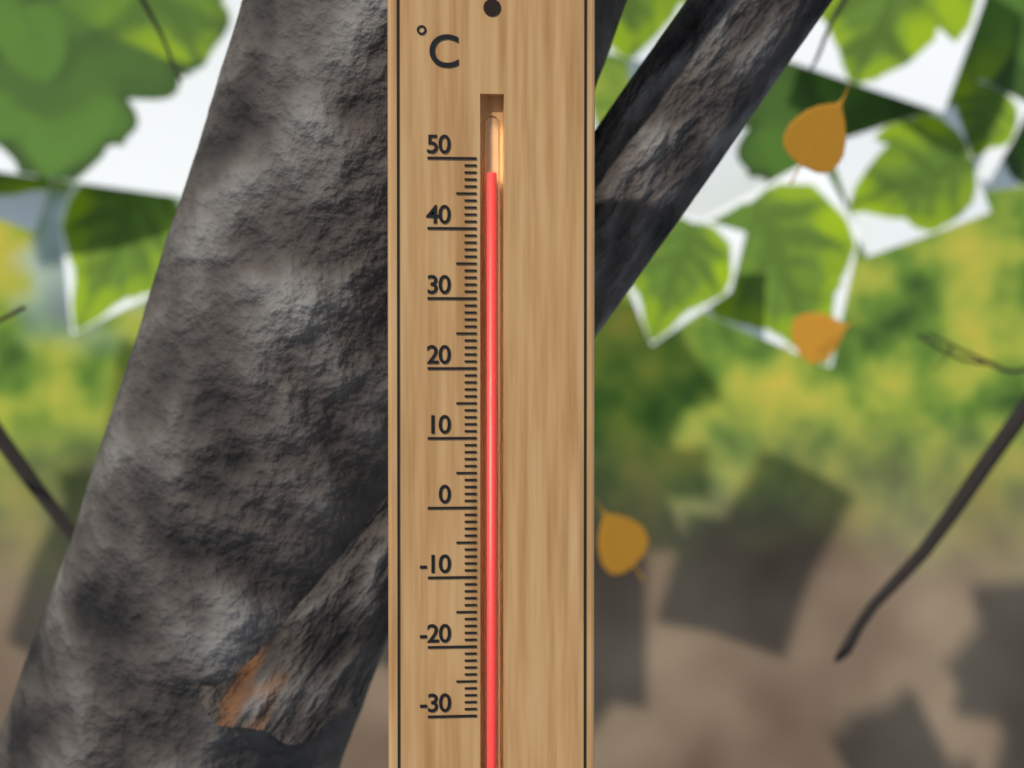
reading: 48 °C
